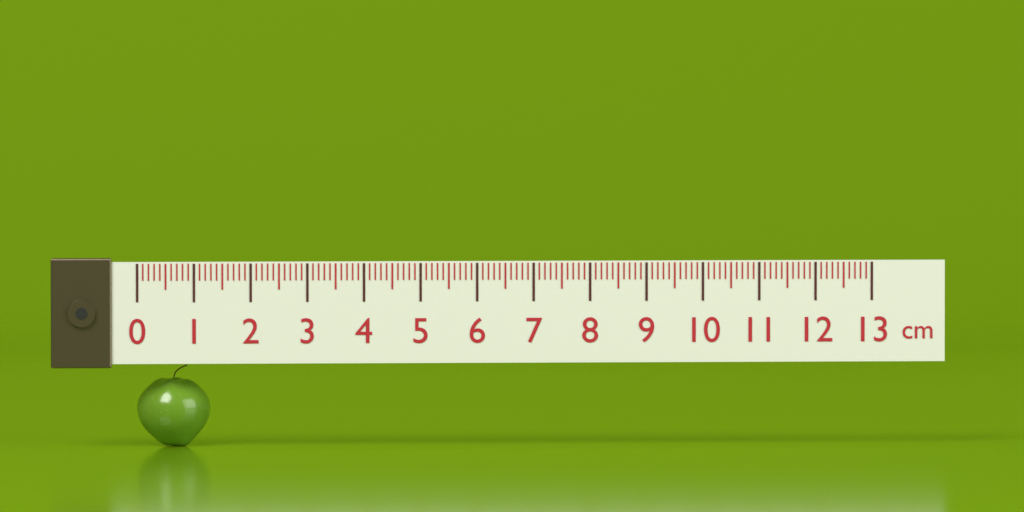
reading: 1.3 cm
